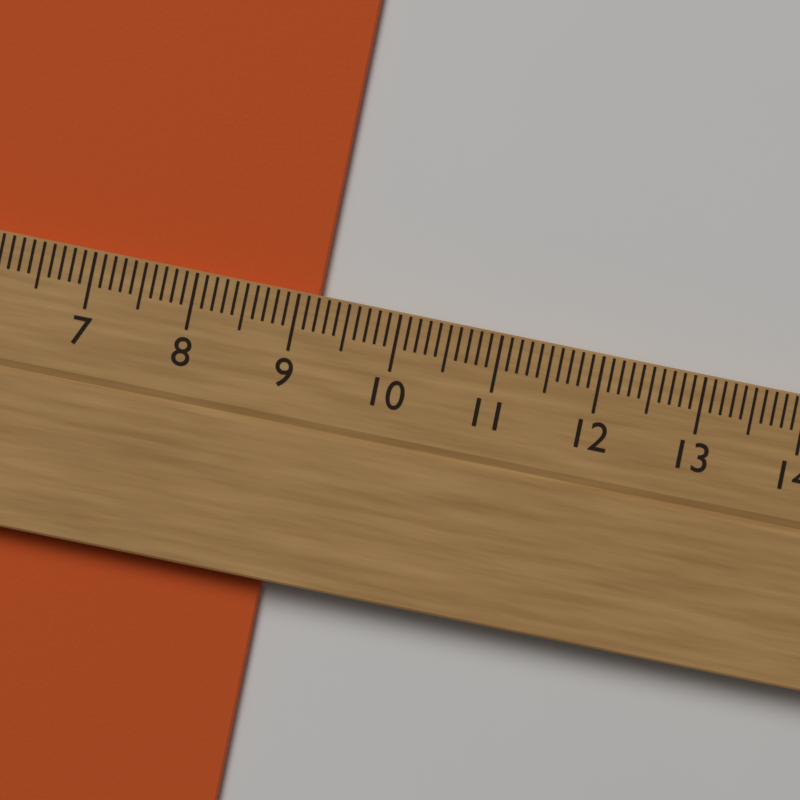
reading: 9.2 cm
